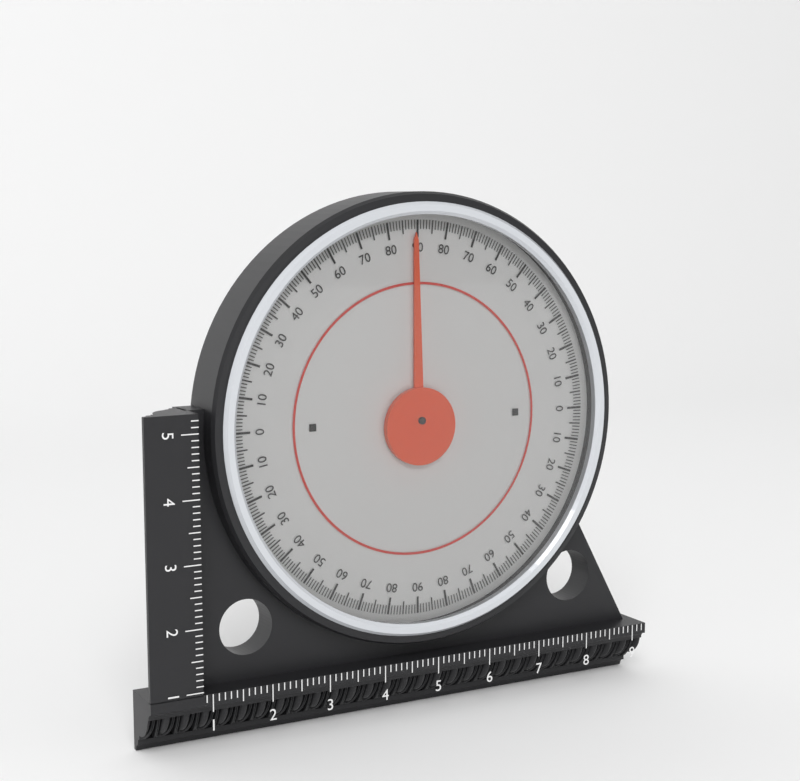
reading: 89 (no unit)
